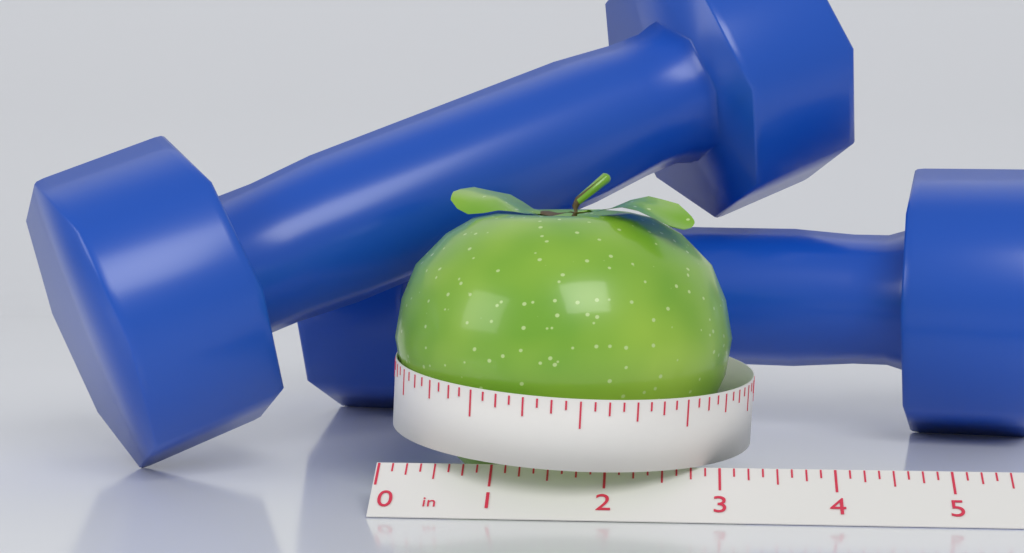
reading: 3.125 in
